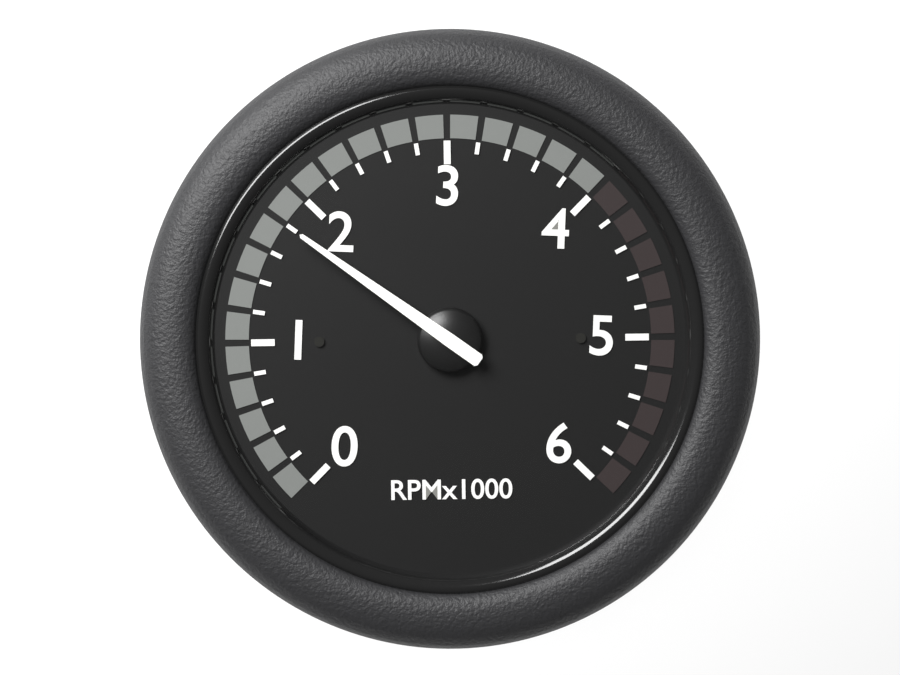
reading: 1800 RPM
